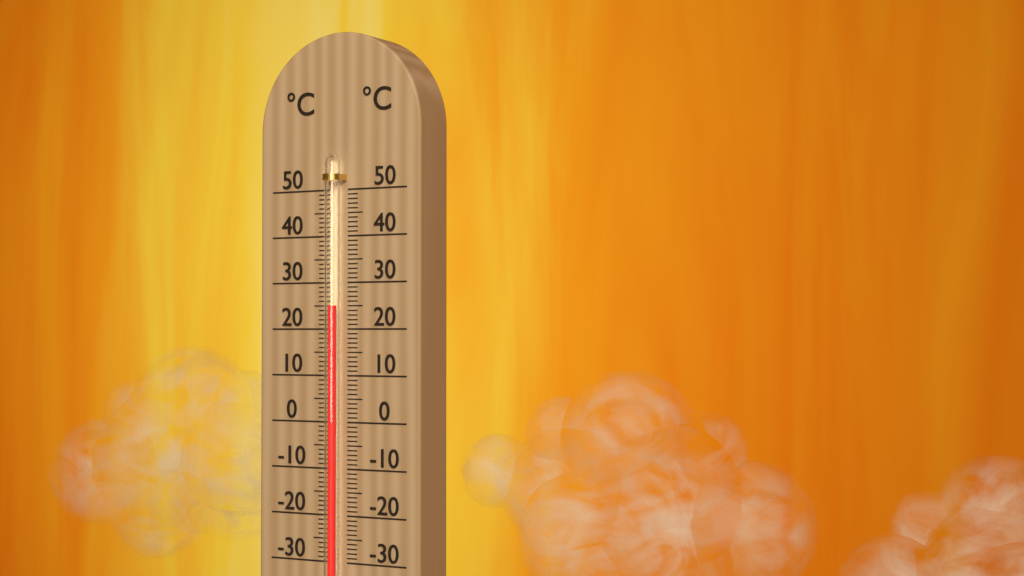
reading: 25 °C
